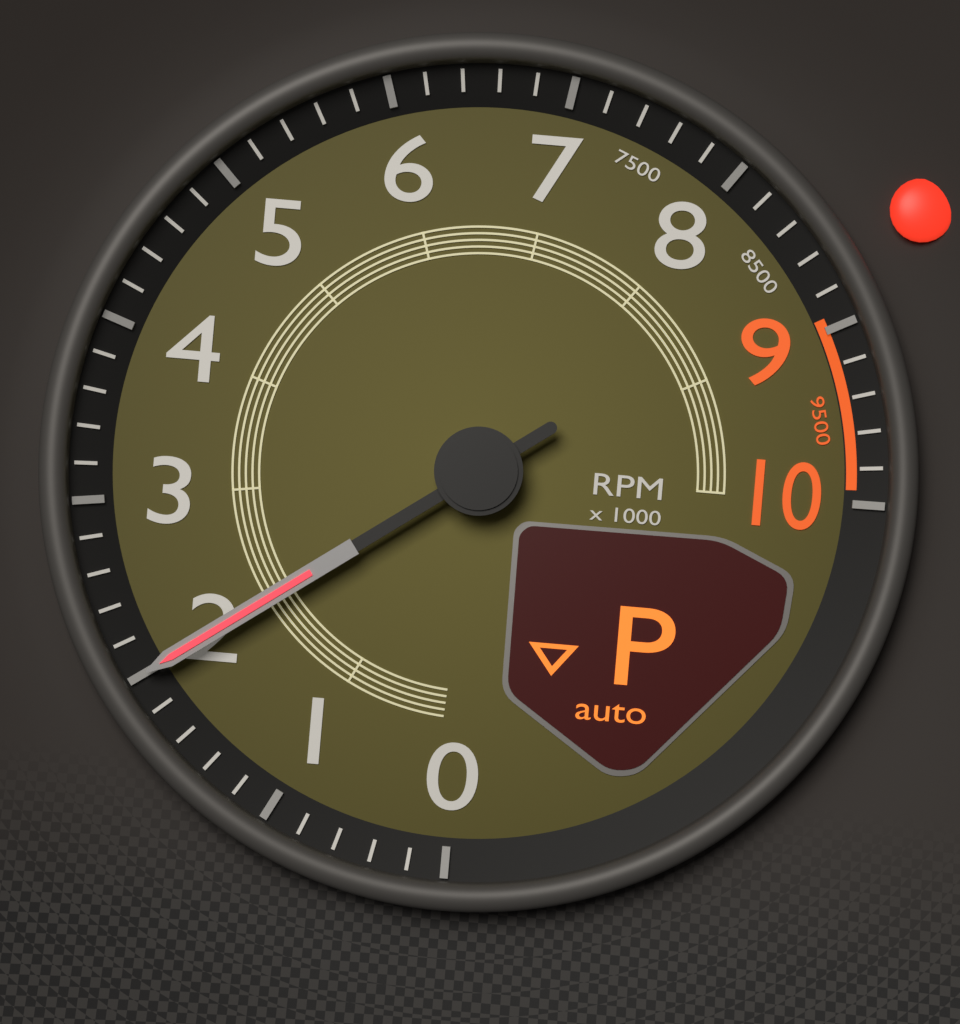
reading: 2000 RPM
